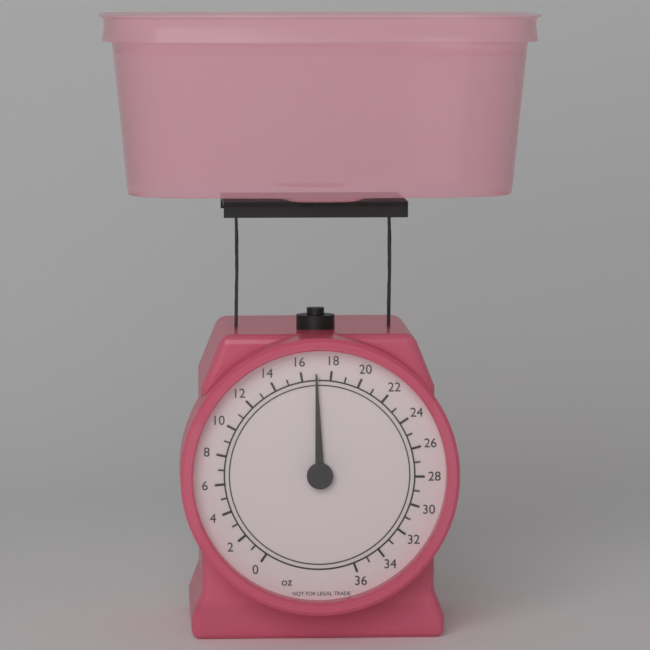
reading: 17 oz
